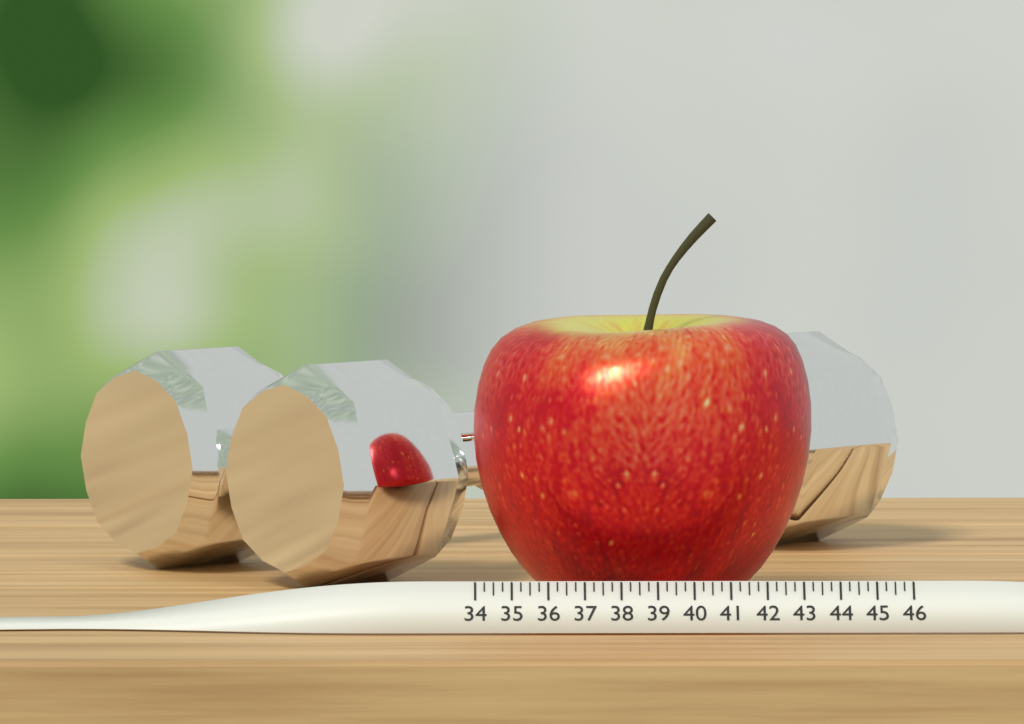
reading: 43.50 (no unit)
